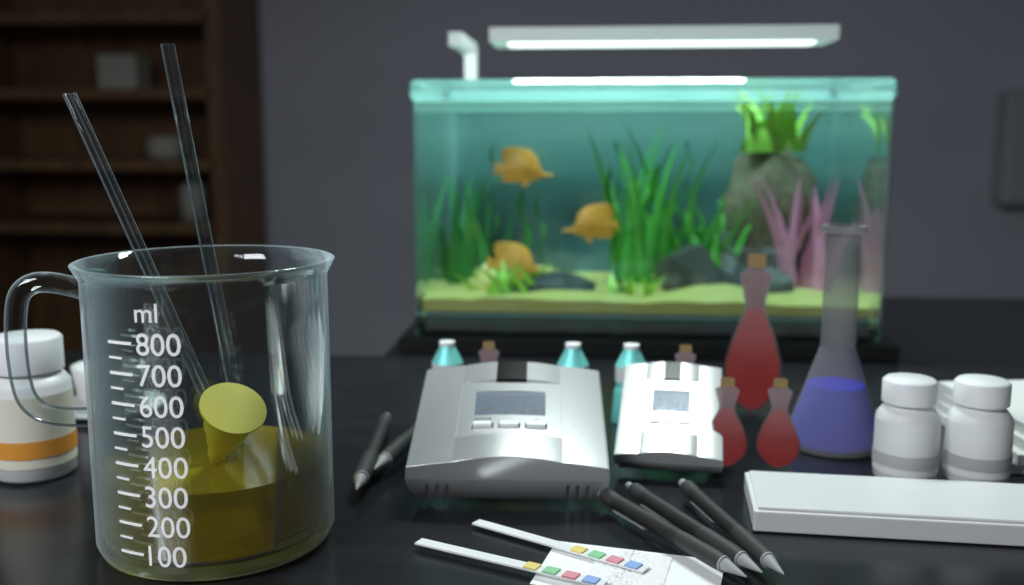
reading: 300 ml
